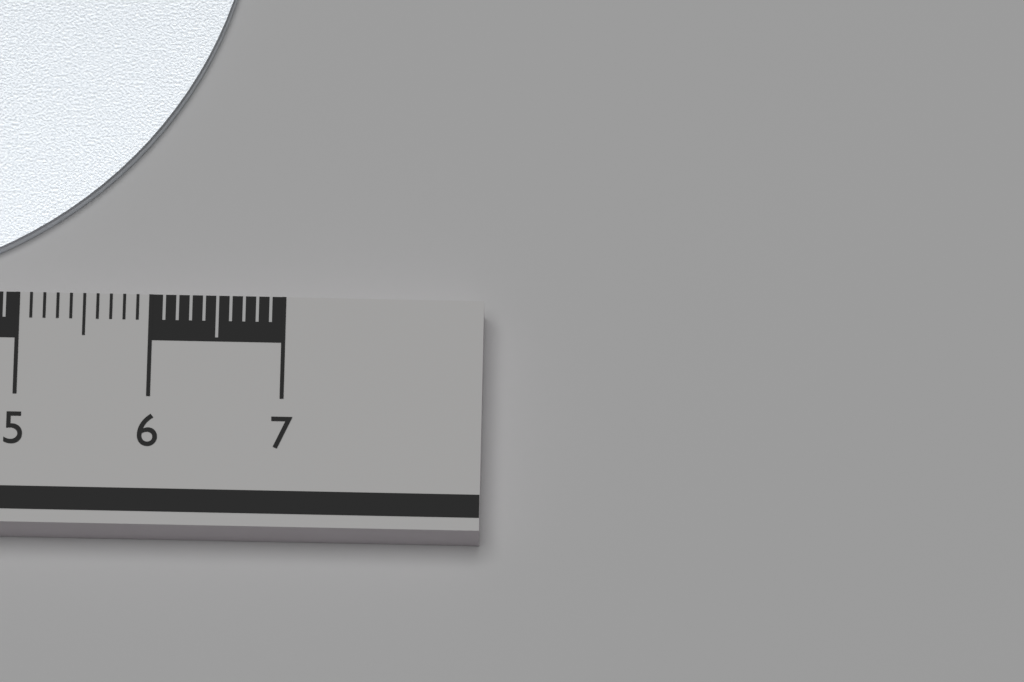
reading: 6.7 cm
